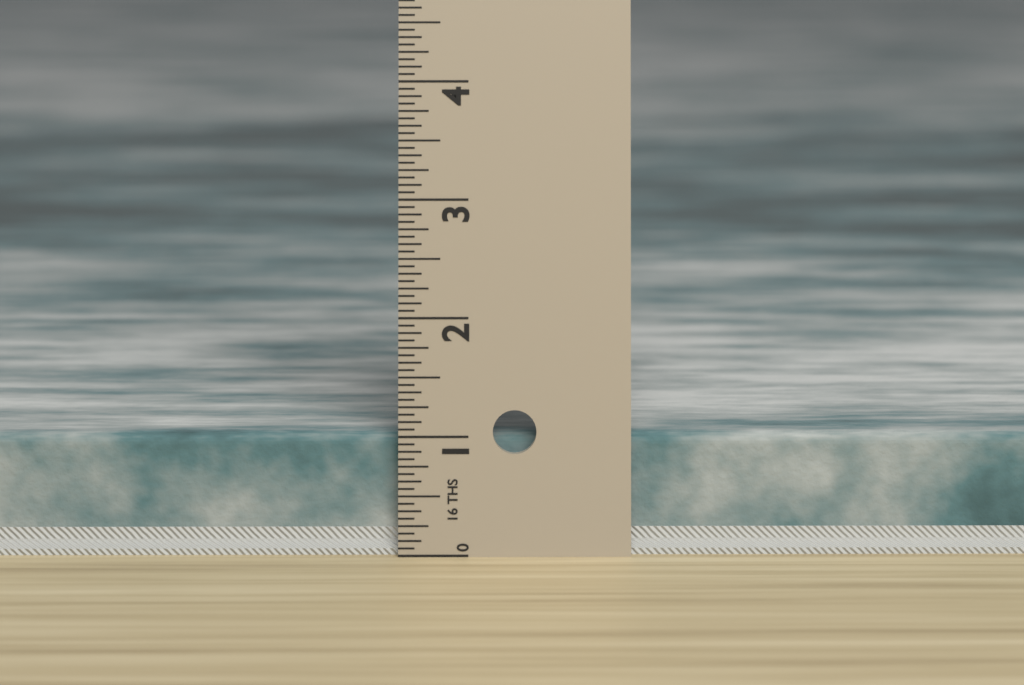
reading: 1.0000 in
